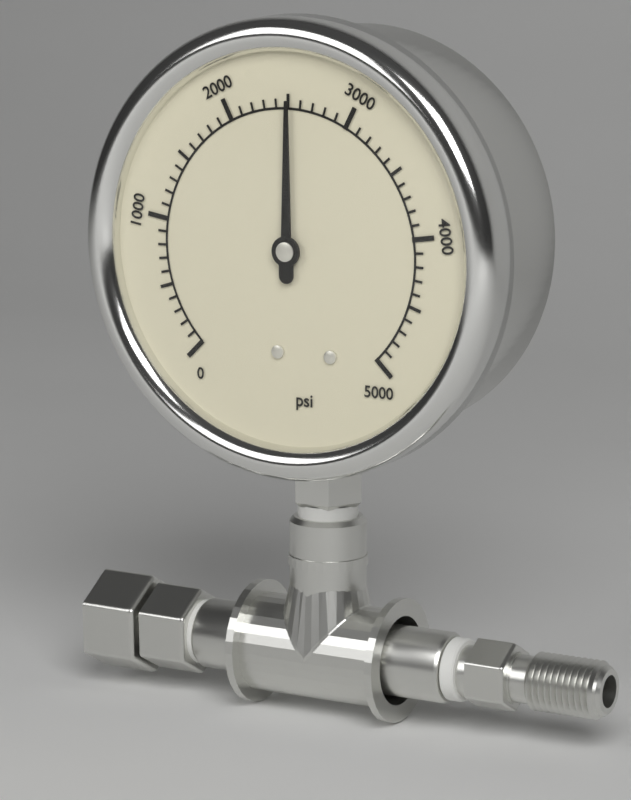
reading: 2500 psi
